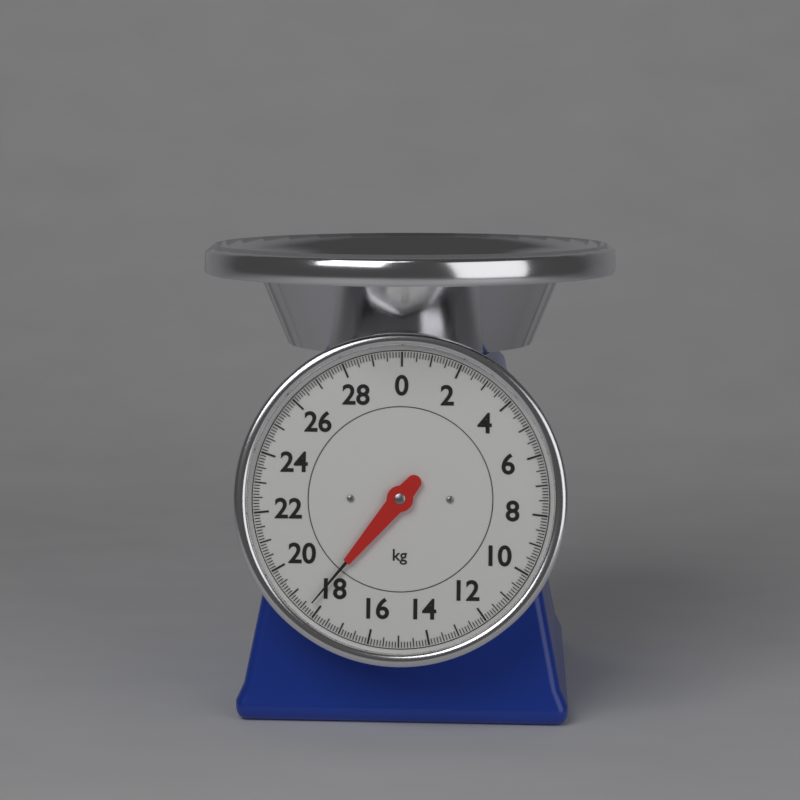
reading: 18.3 kg
